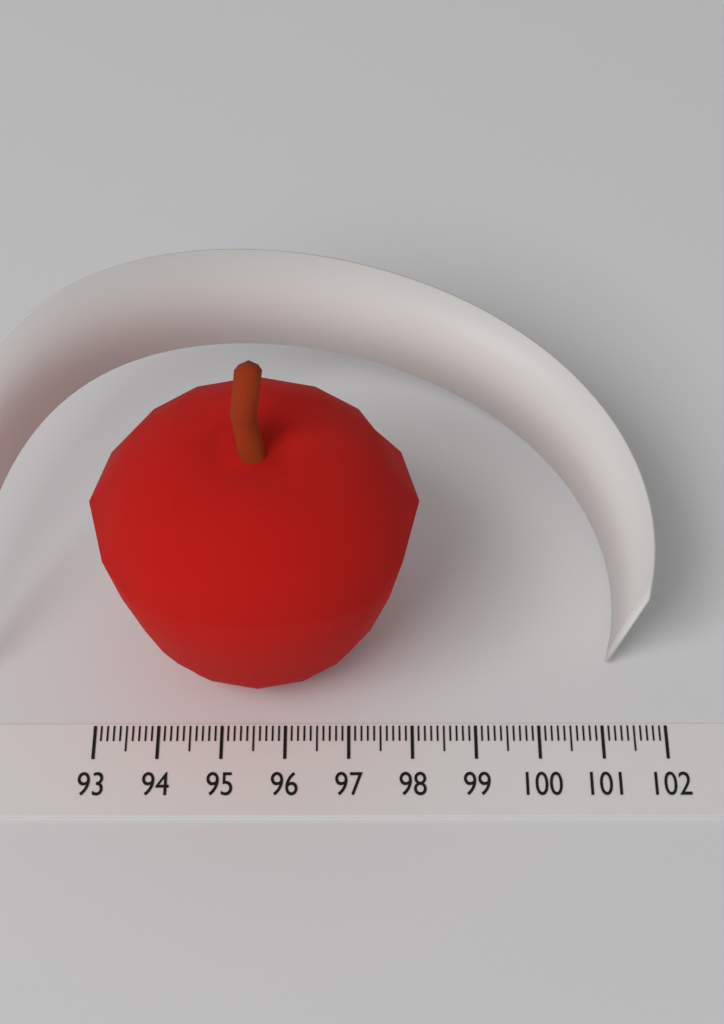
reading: 98.1 (no unit)
